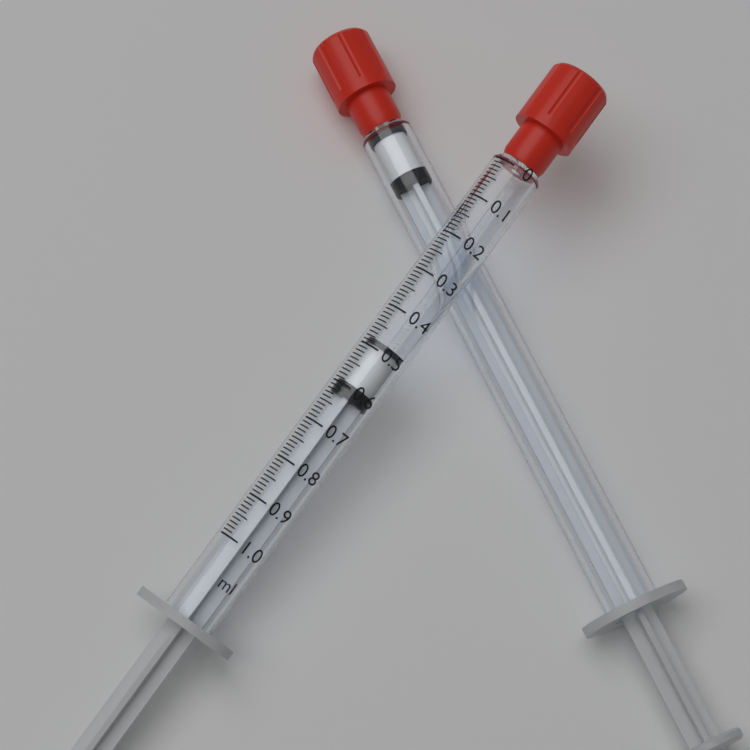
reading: 0.48 ml
